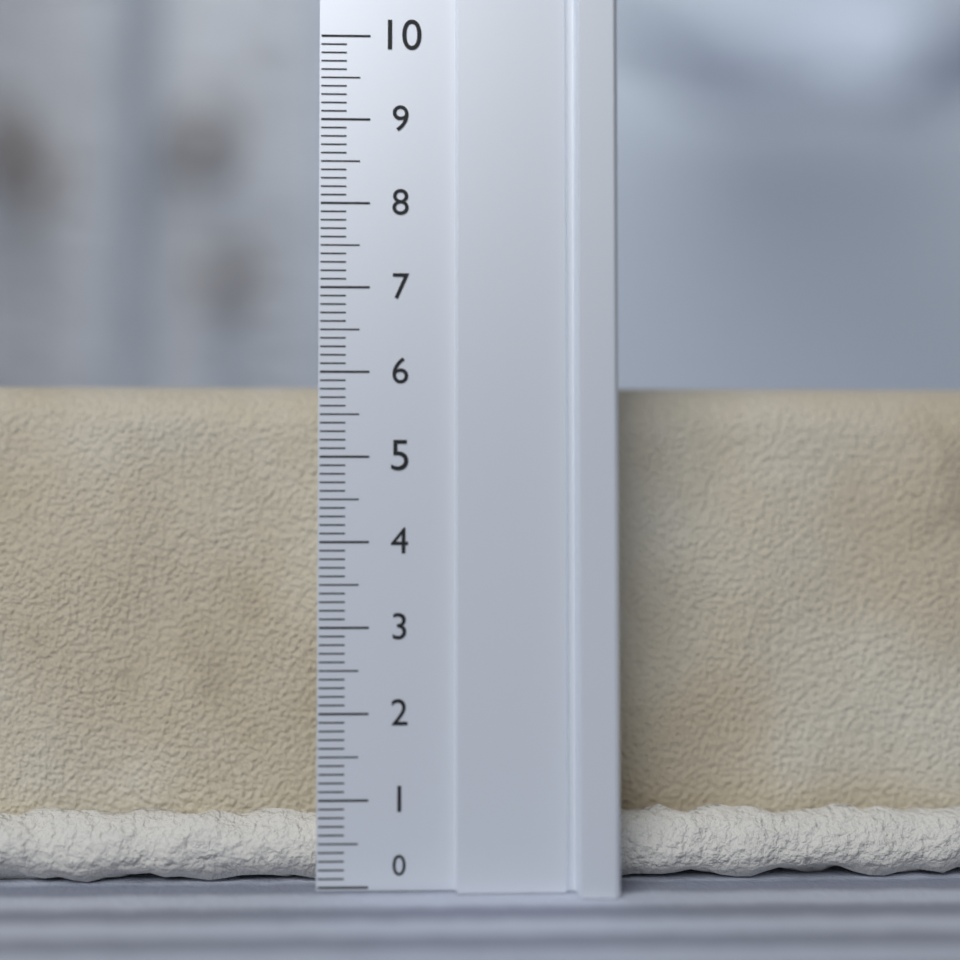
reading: 6.0 (no unit)
